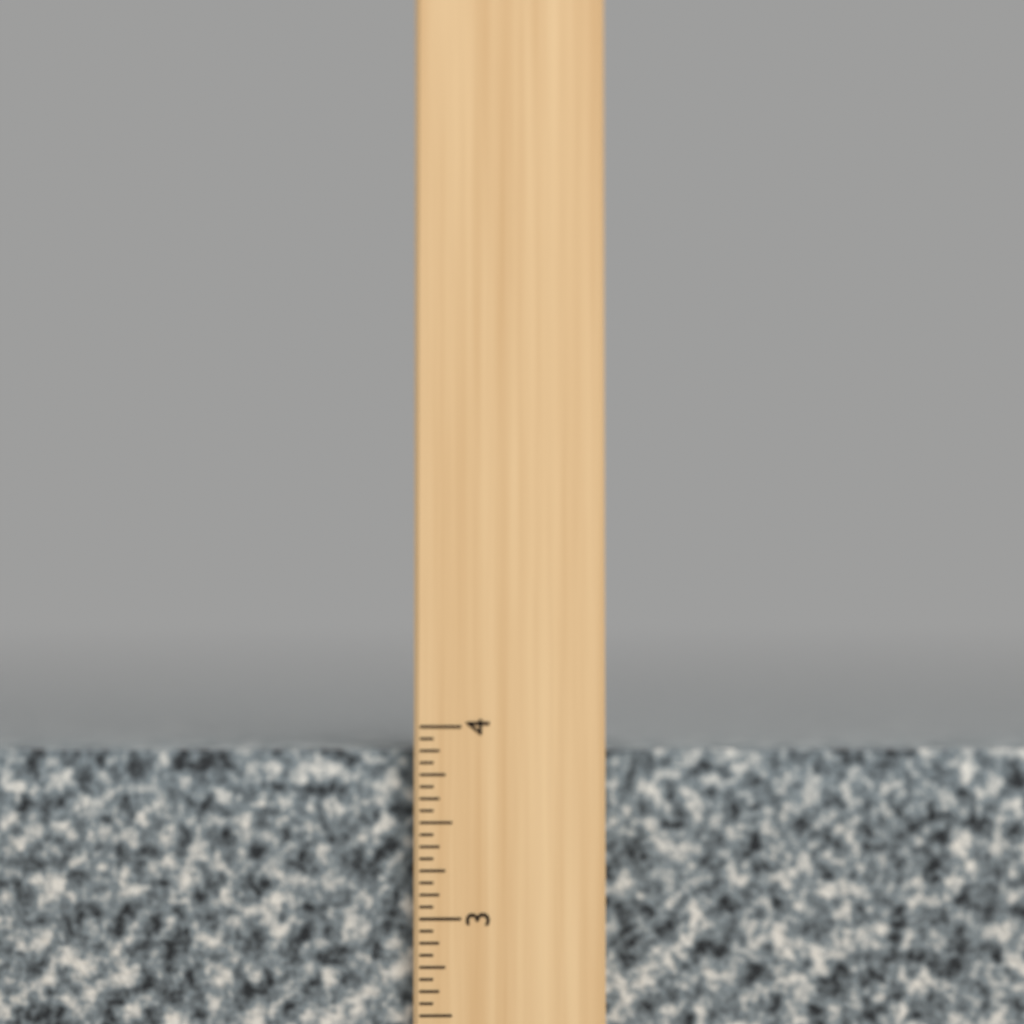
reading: 3.8750 inch
